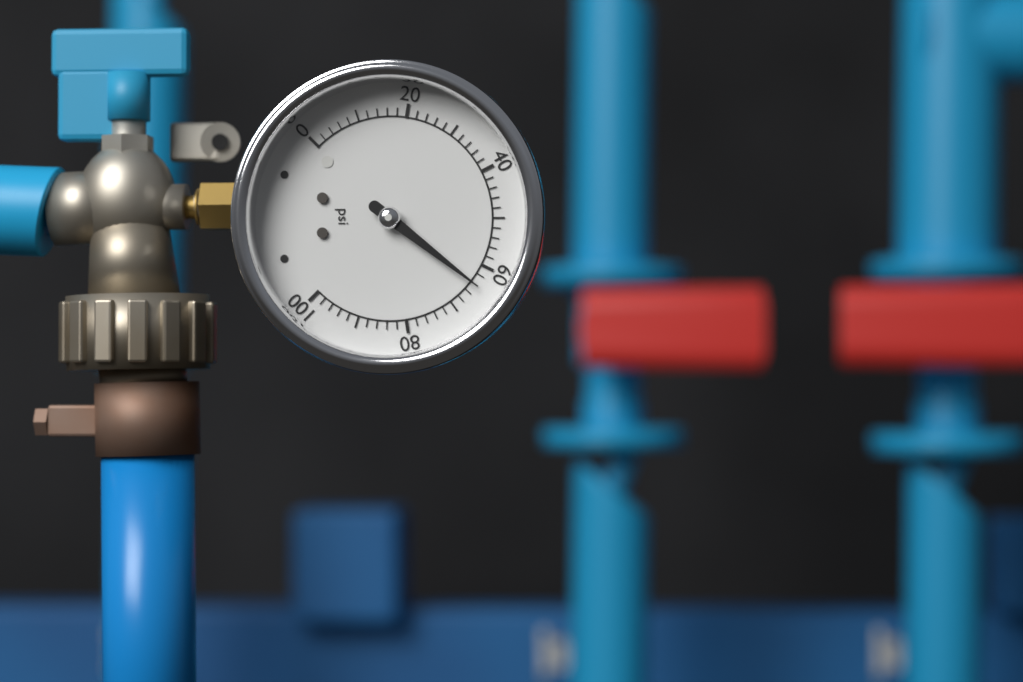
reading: 64 psi
